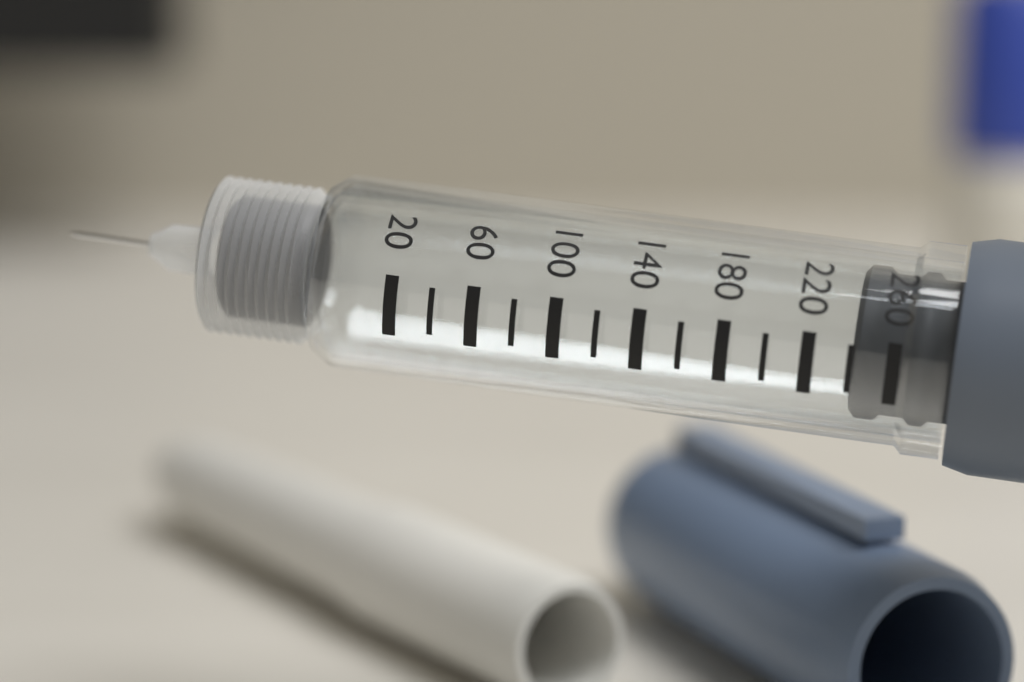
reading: 240 (no unit)
